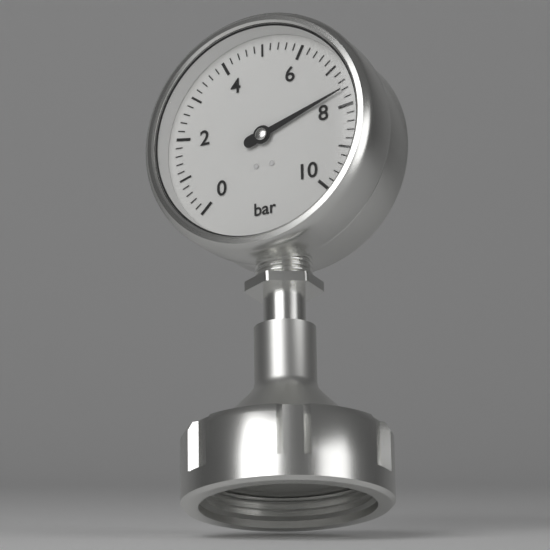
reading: 7.6 bar
